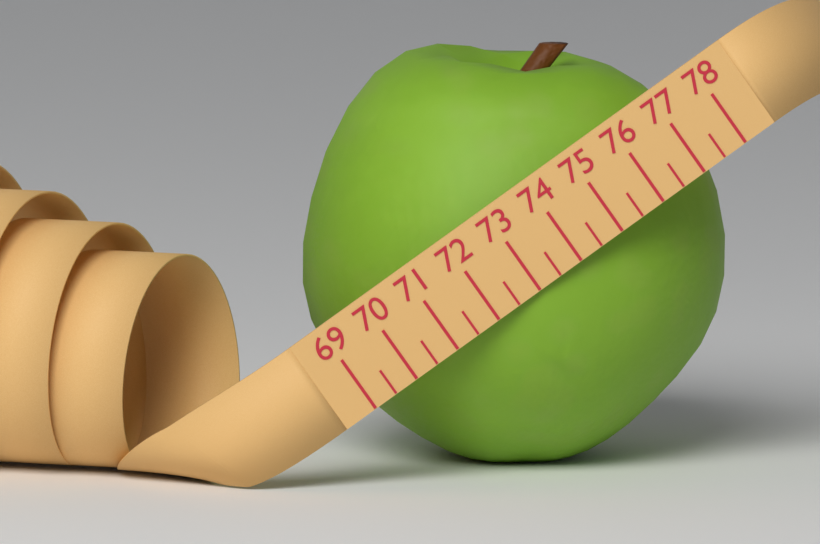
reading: 77.5 (no unit)
